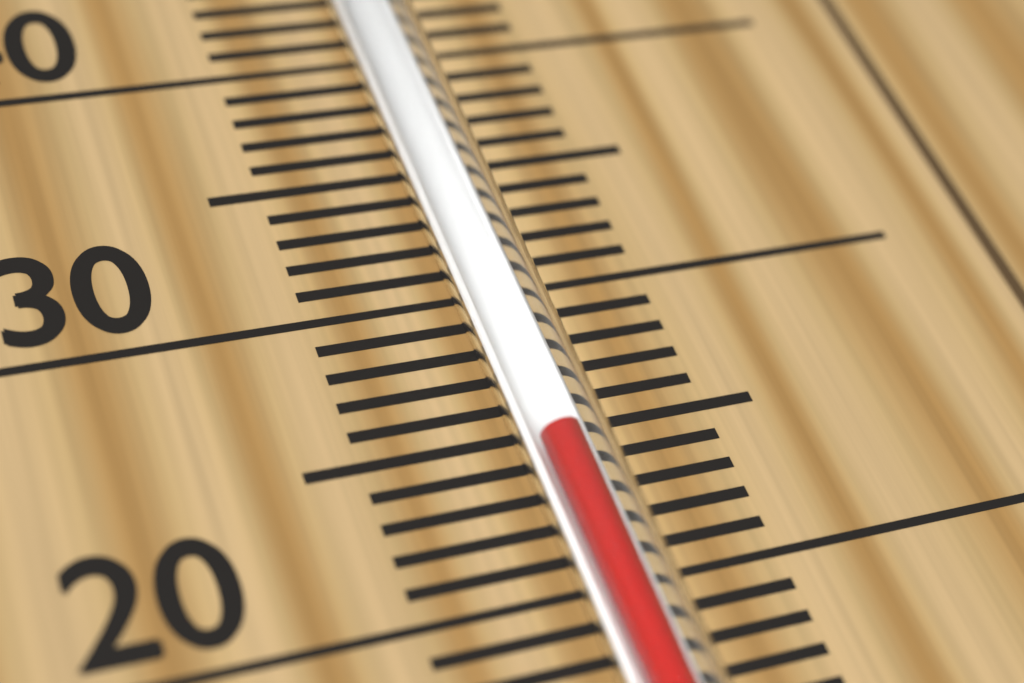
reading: 24 °C
